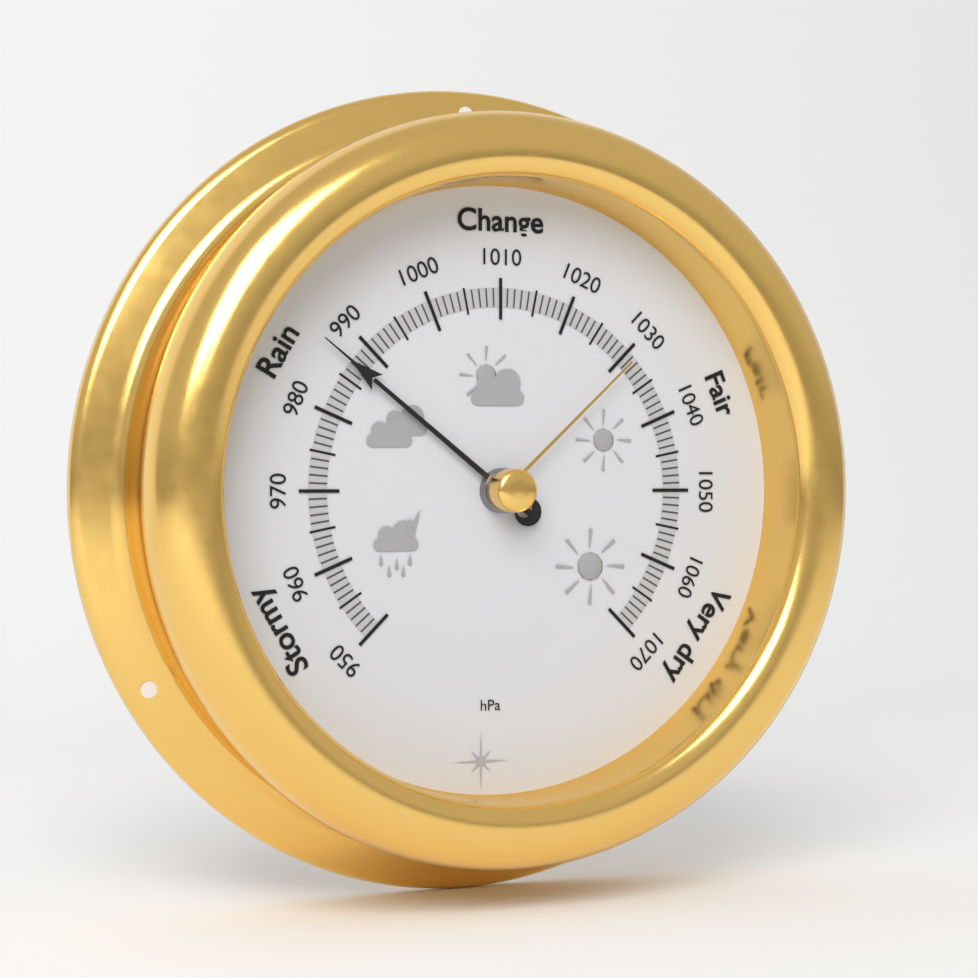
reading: 987 hPa
